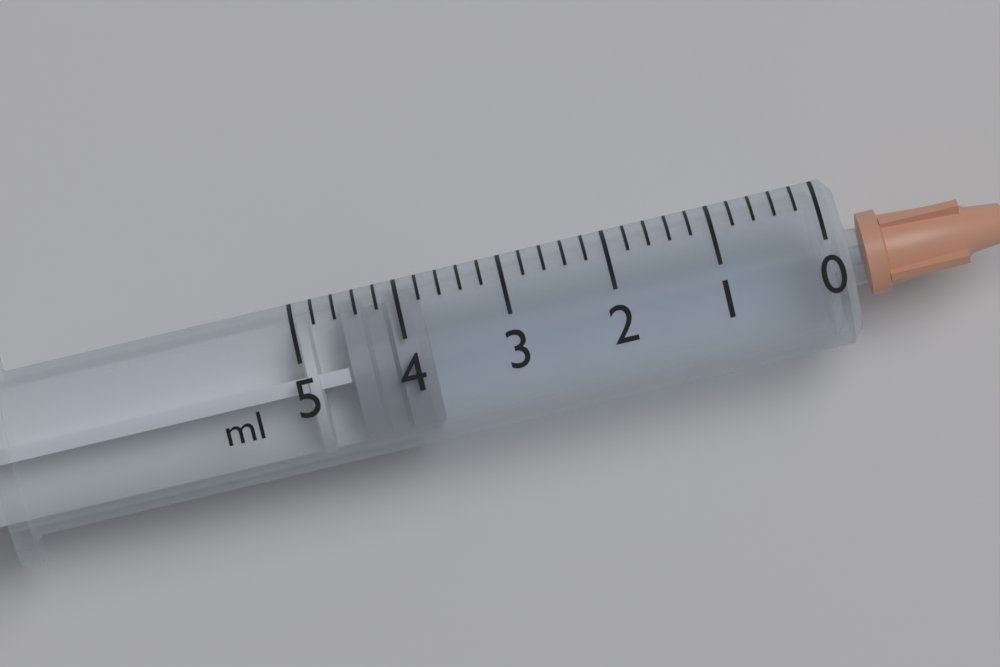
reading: 3.8 ml
